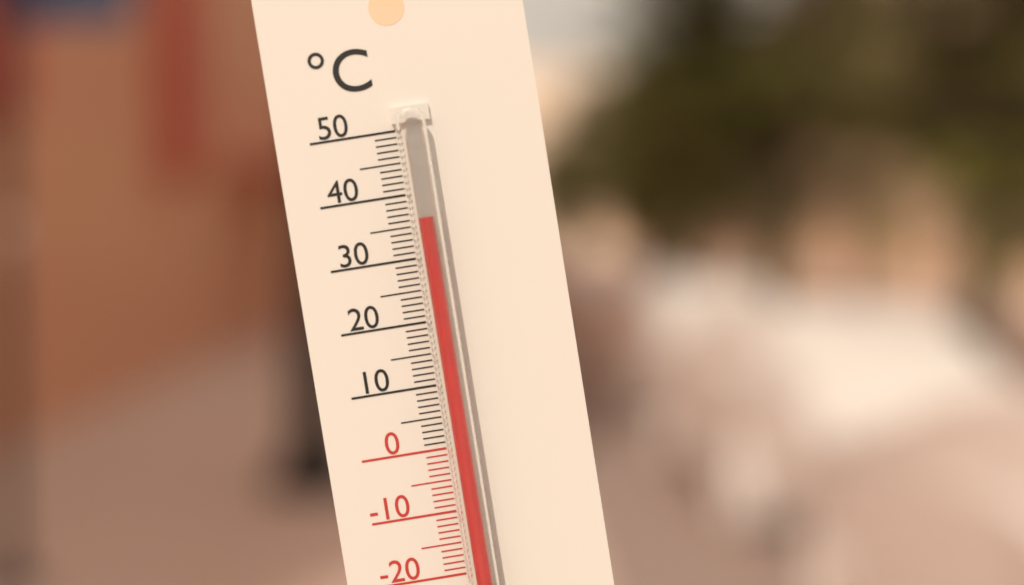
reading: 36 °C
